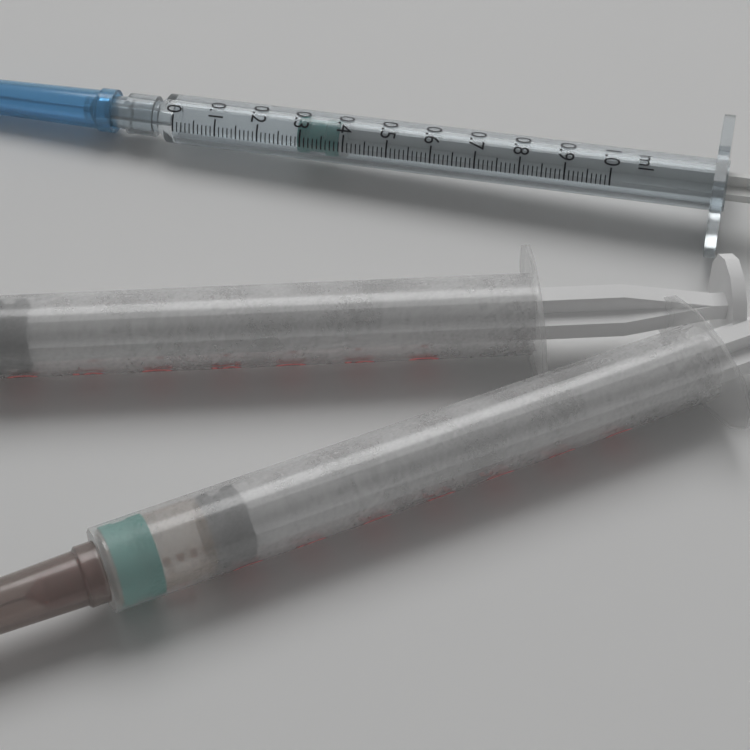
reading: 0.29 ml
